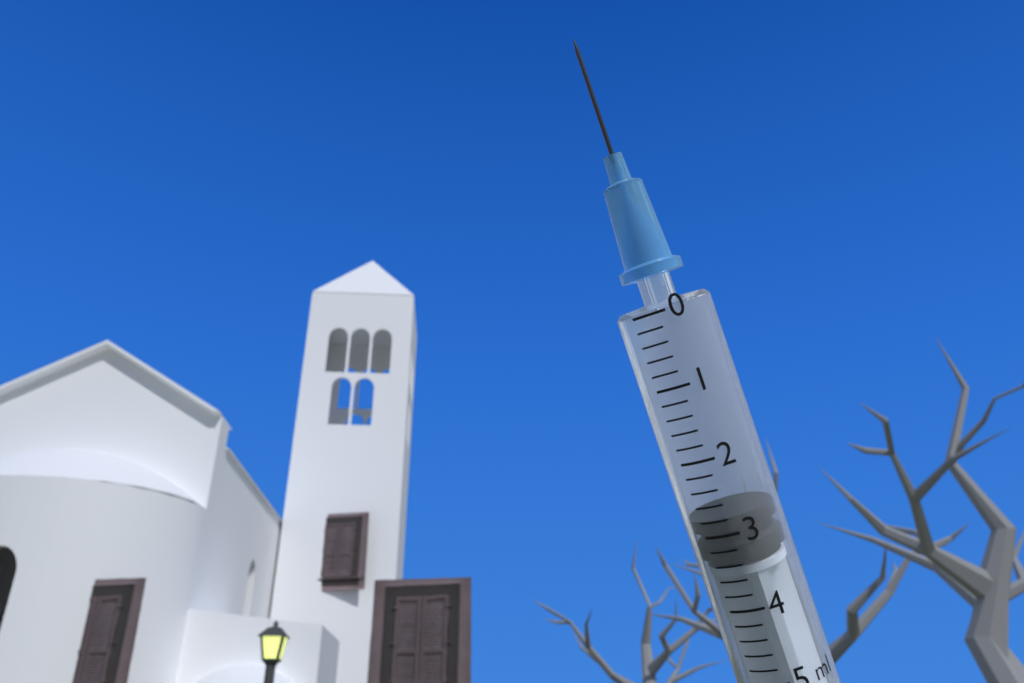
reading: 2.8 ml
